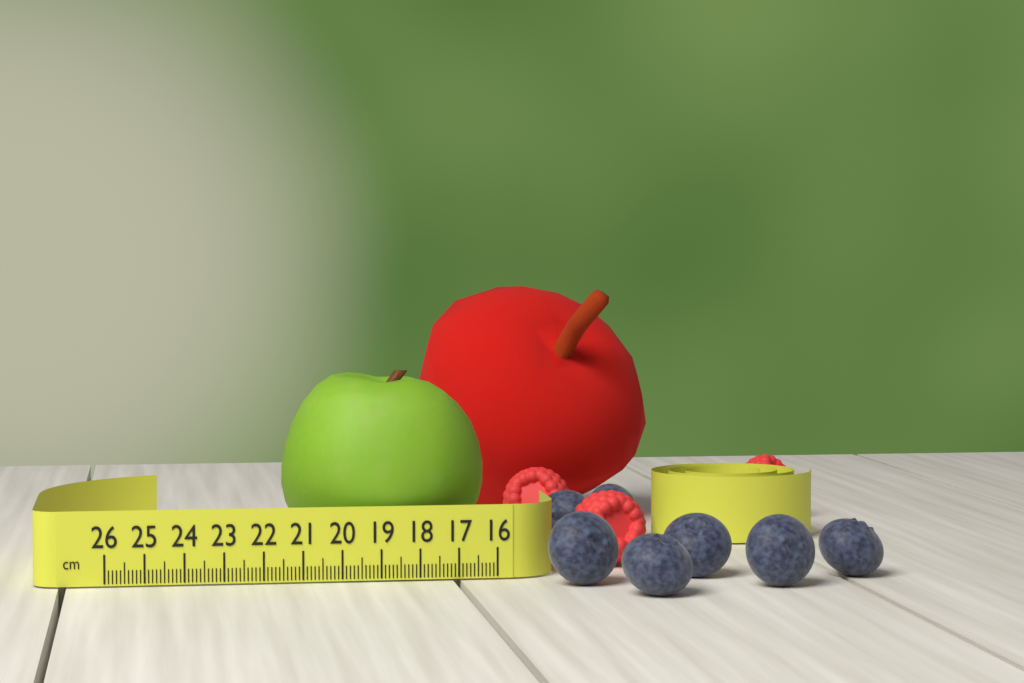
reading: 21.4 cm
